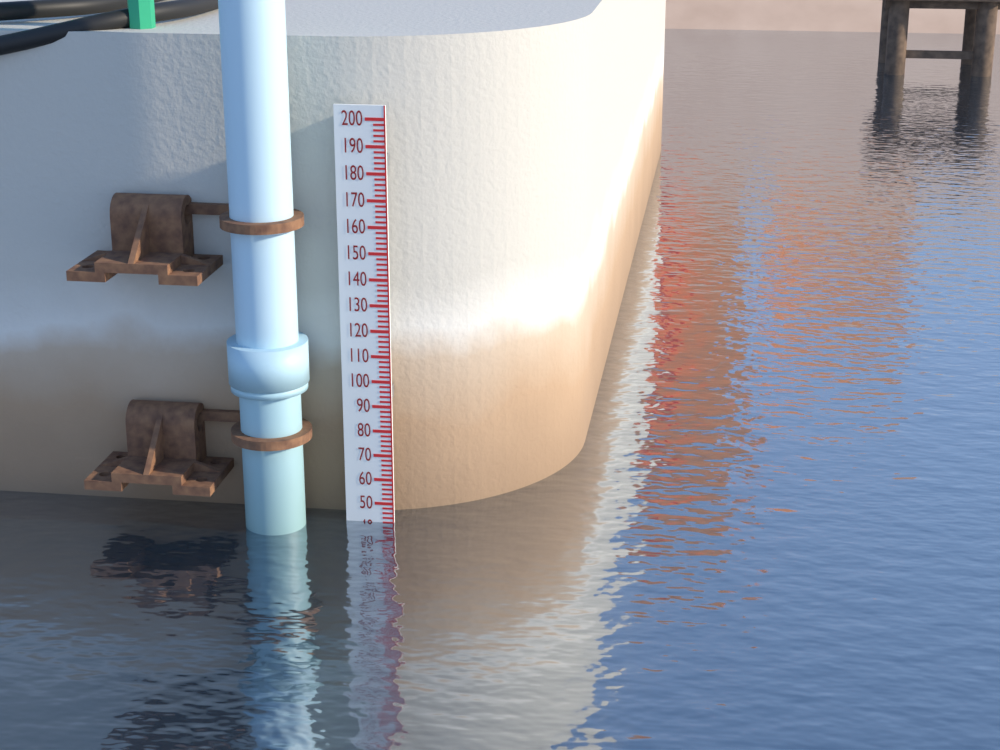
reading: 42 (no unit)
